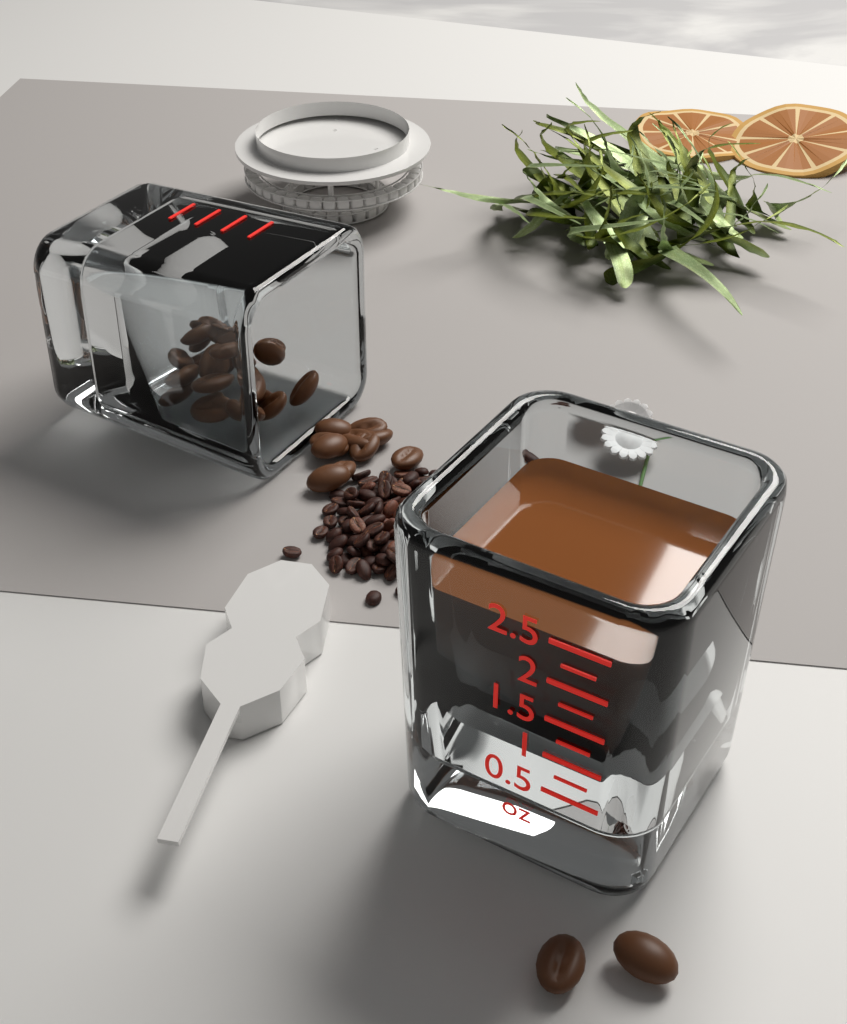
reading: 2.40 oz
